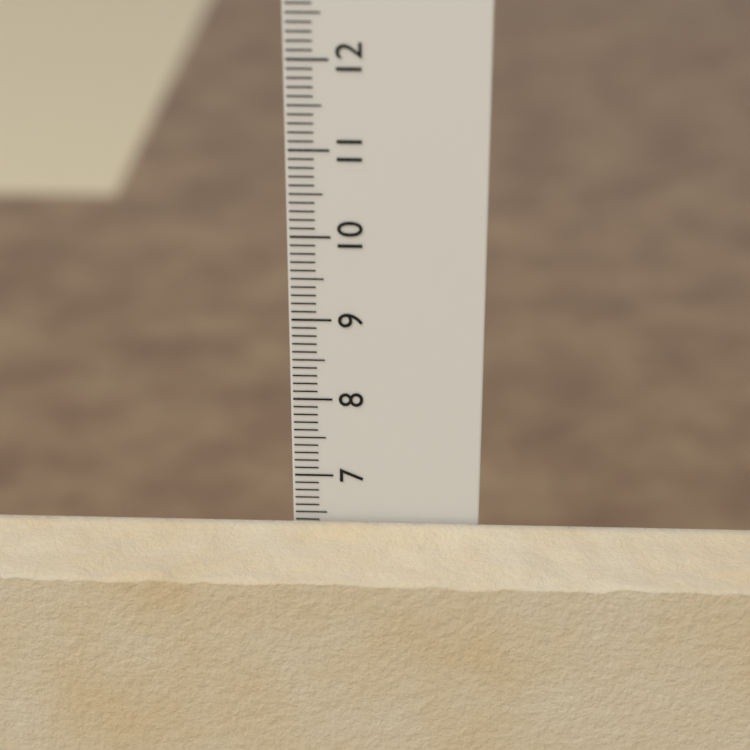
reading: 6.4 cm
